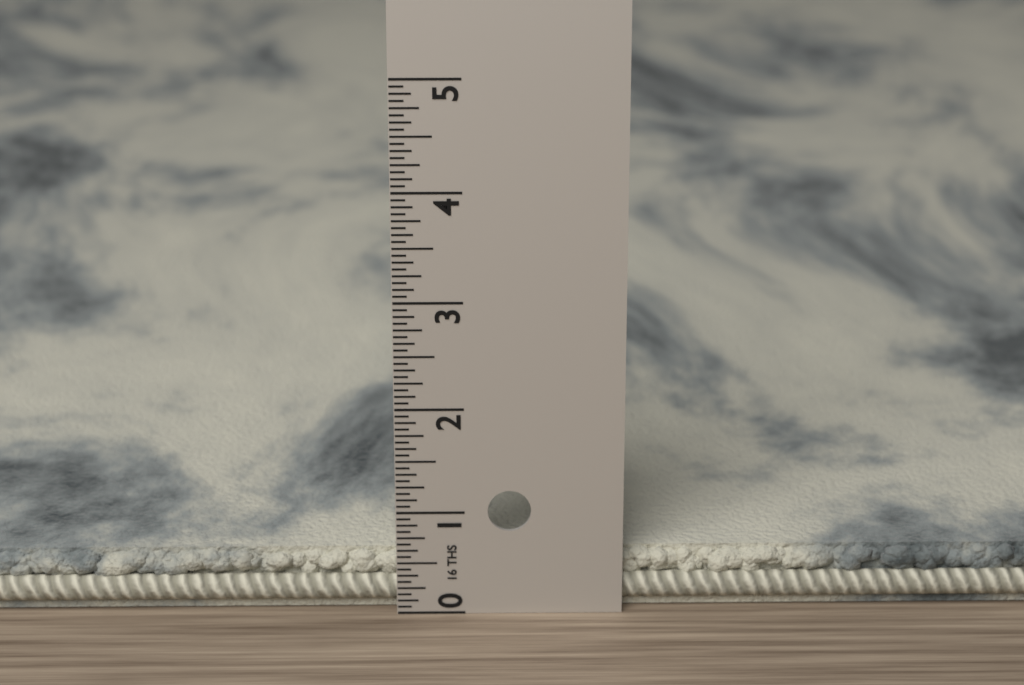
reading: 0.5625 in
